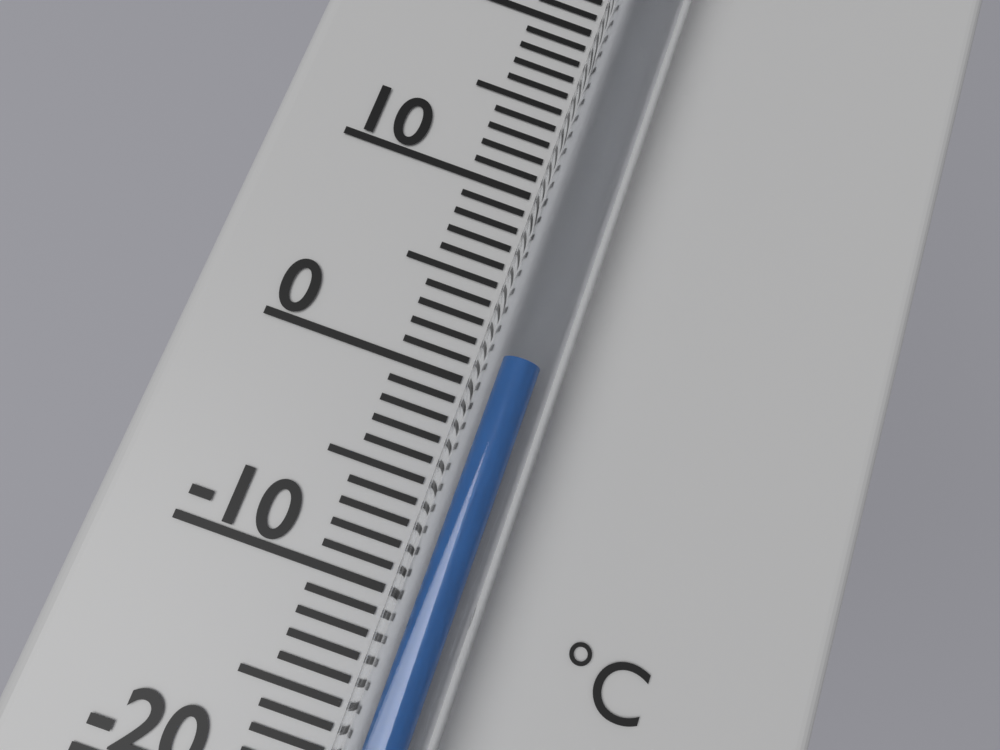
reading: 1 °C
